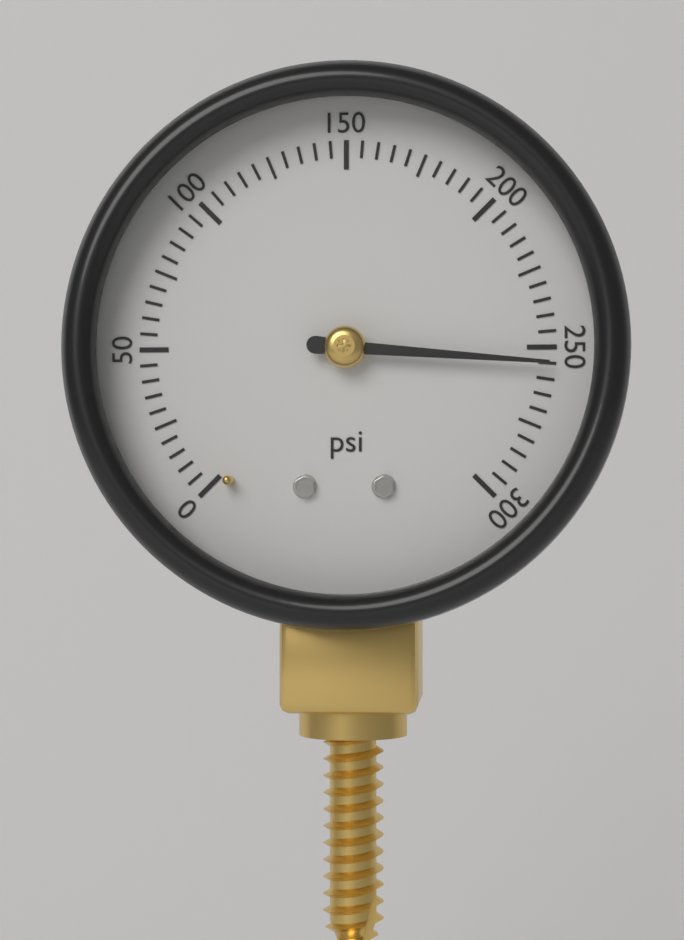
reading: 255 psi
